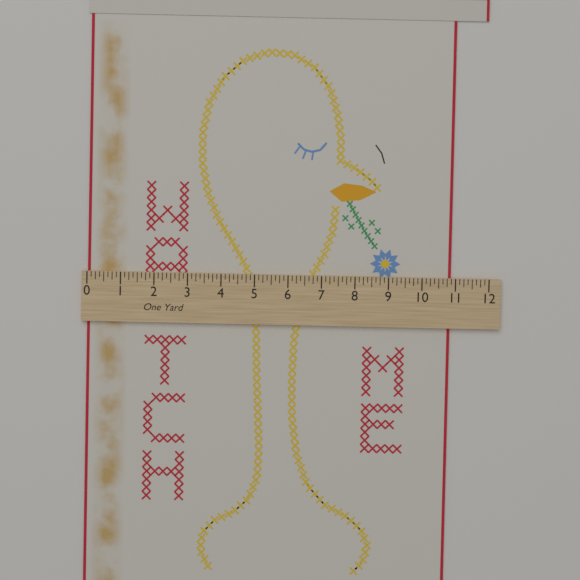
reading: 10.875 in
